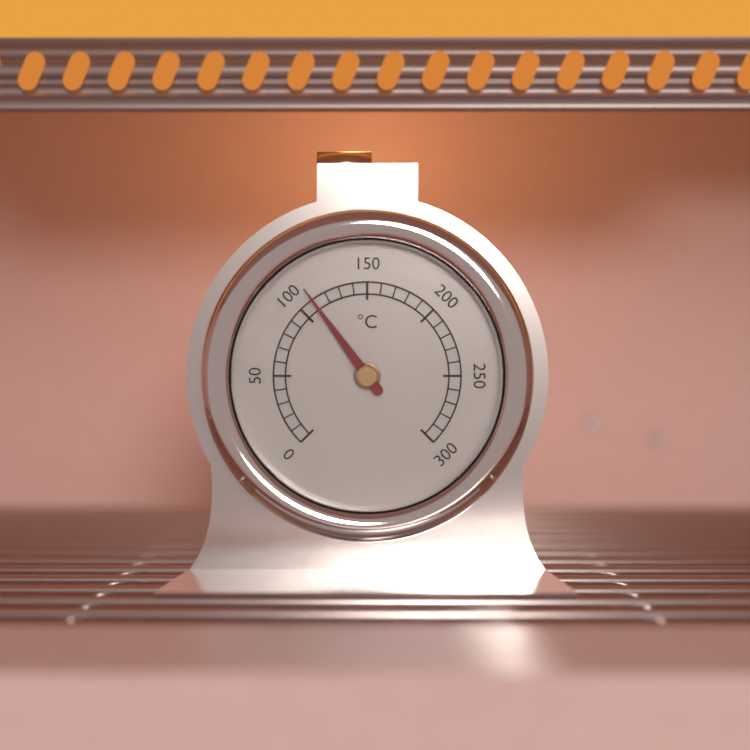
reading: 110 °C
